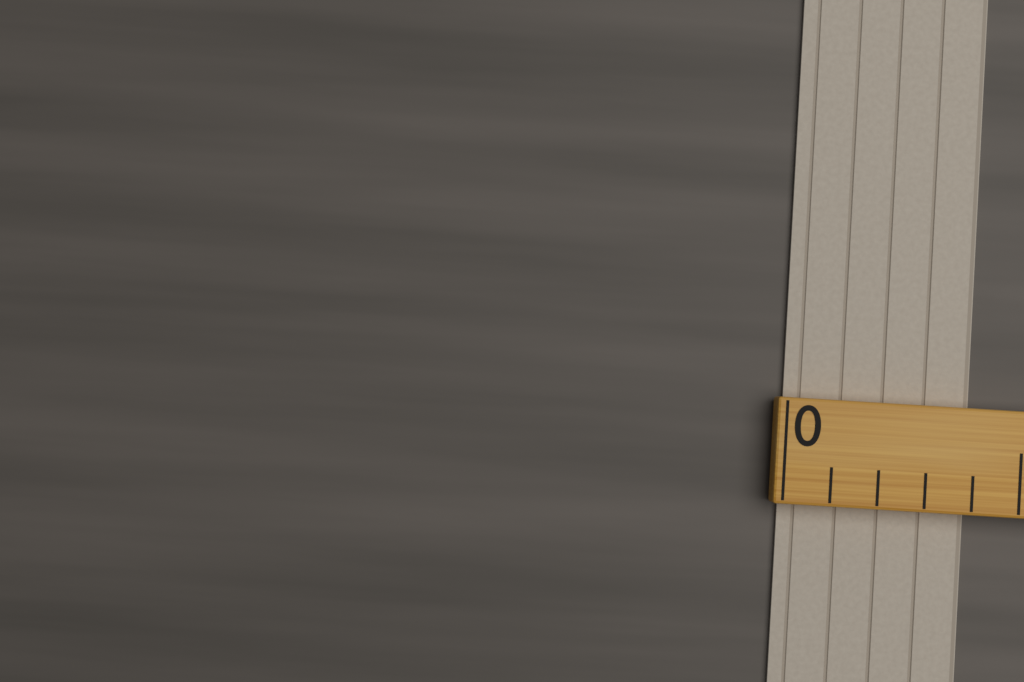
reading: 4 (no unit)
